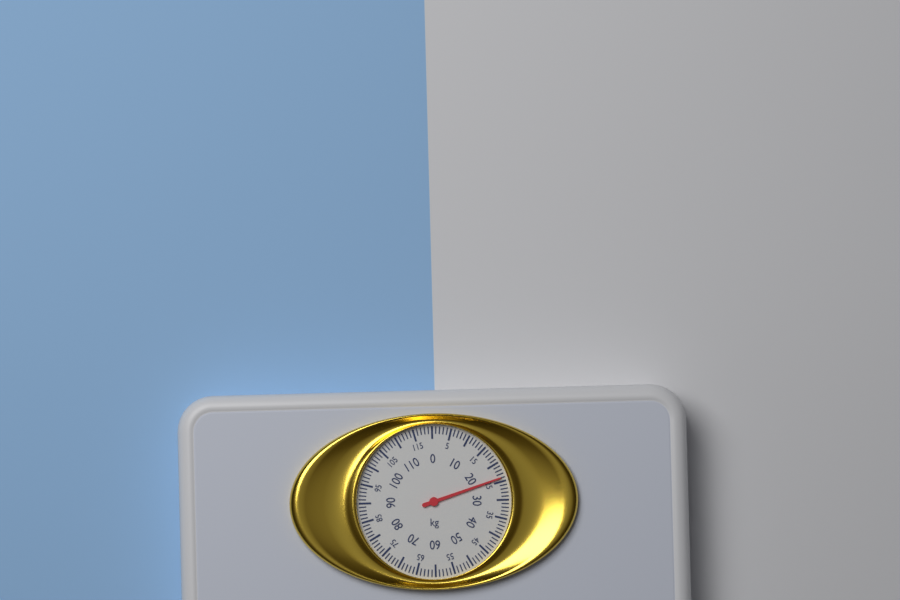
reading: 24 kg
